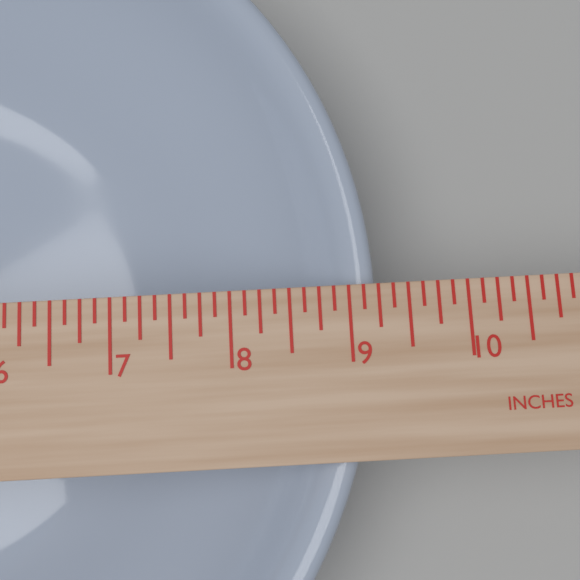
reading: 9.250 in
